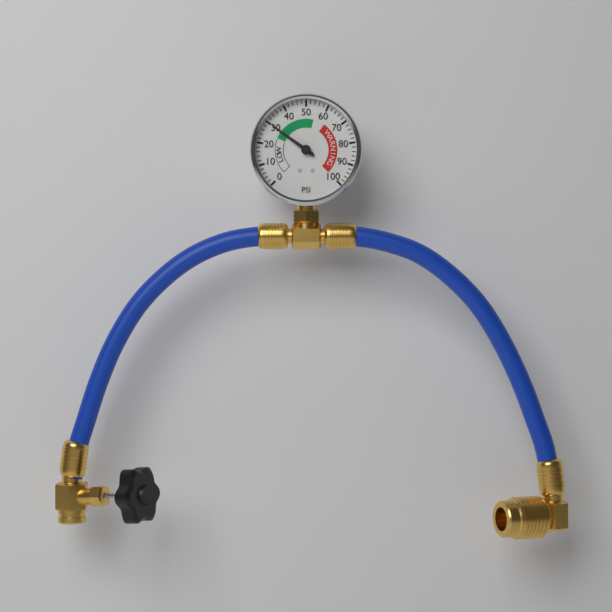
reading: 30 psi
